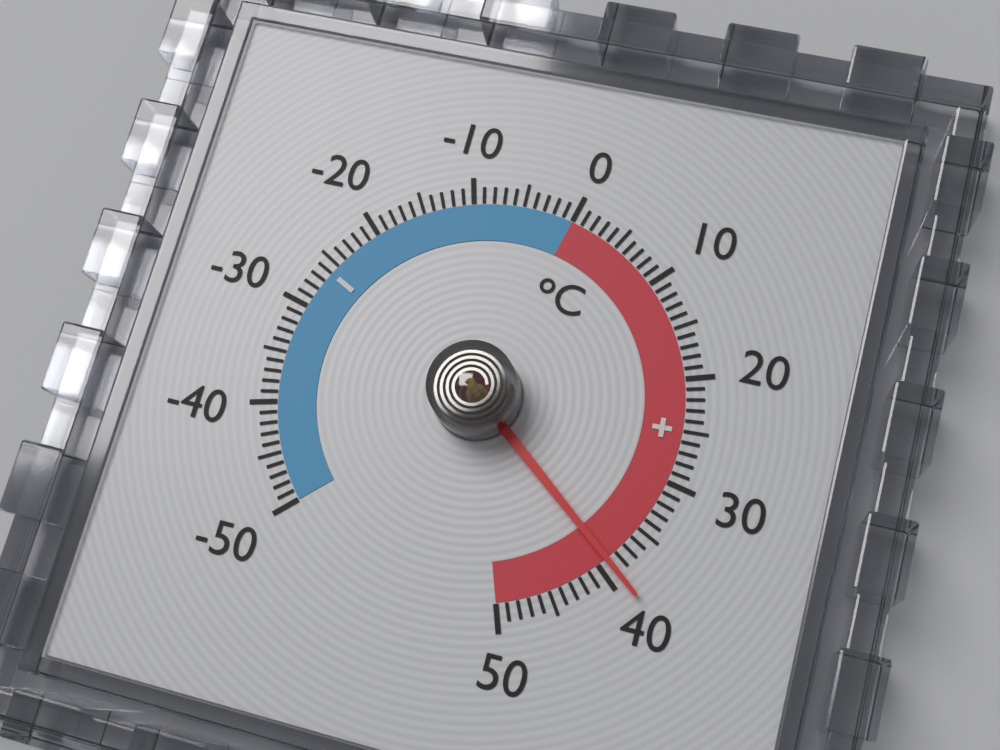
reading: 39 °C
